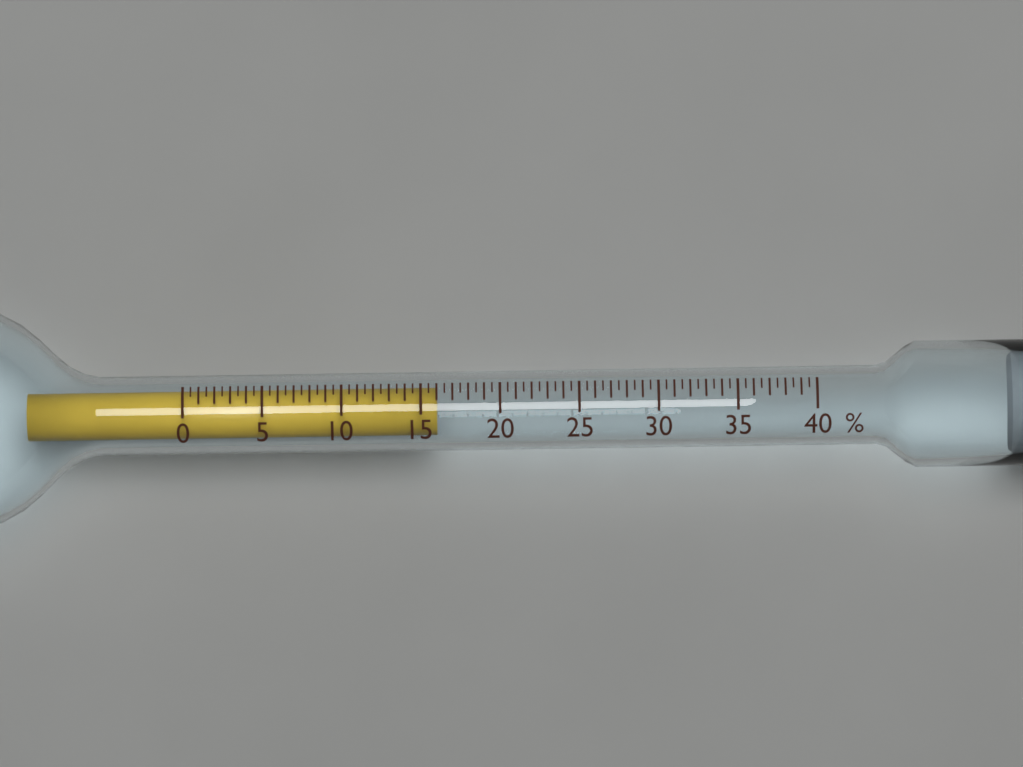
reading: 16.0 %
